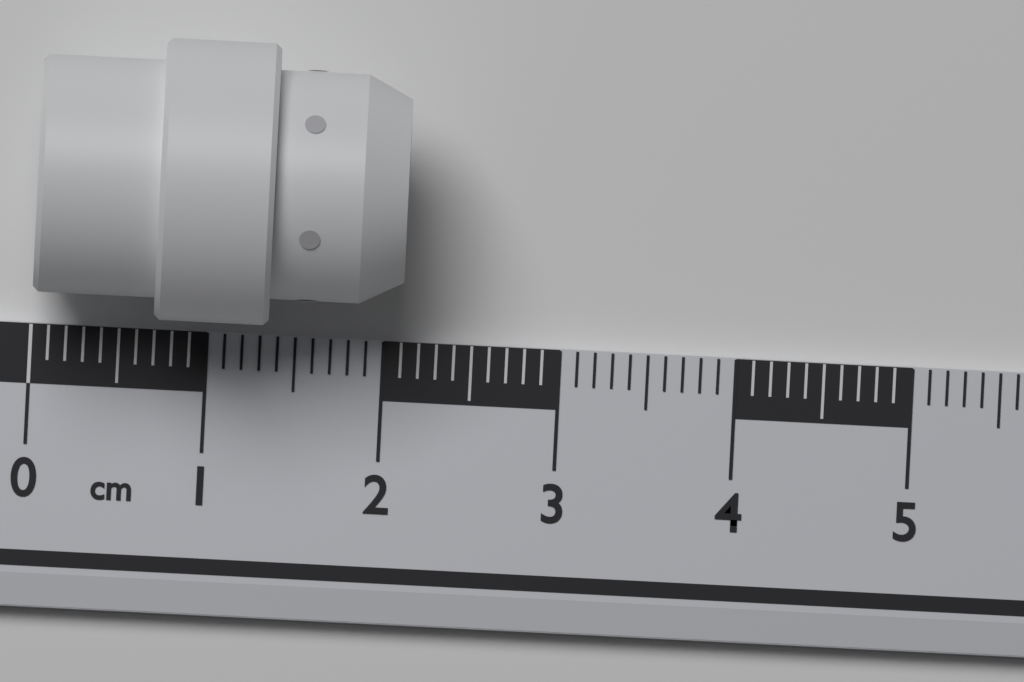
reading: 2.1 cm
